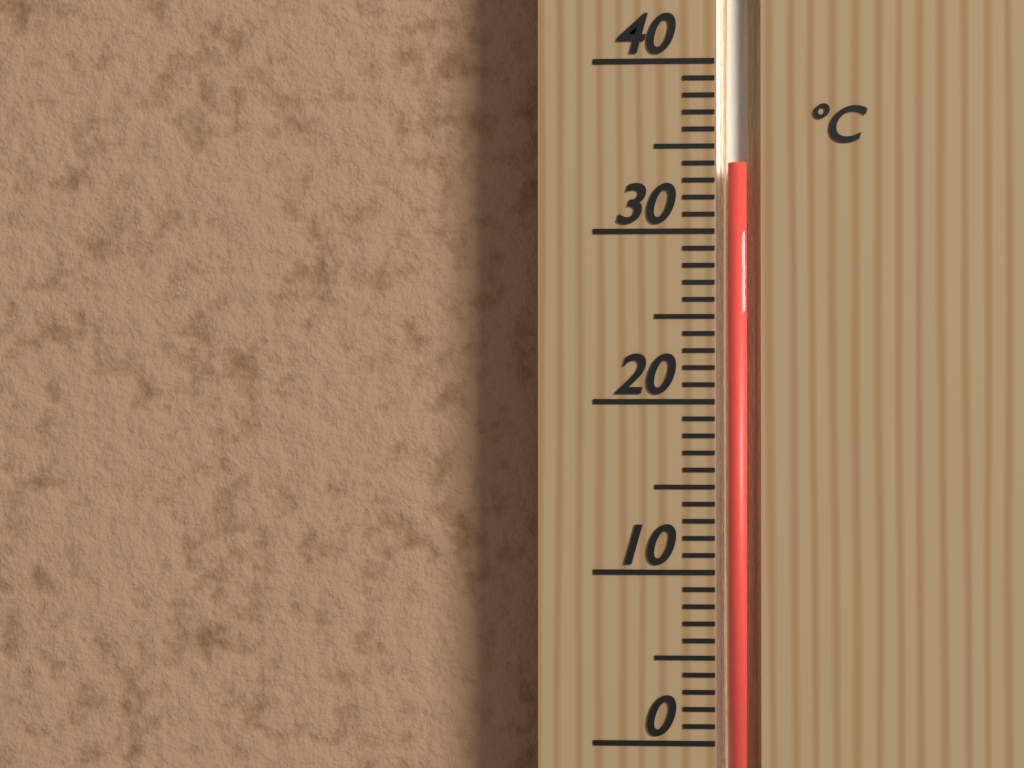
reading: 34 °C
